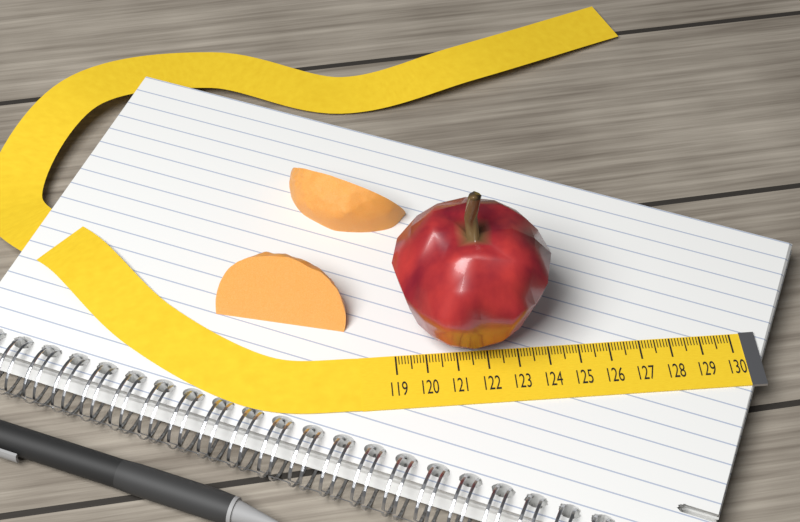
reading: 124.1 (no unit)
